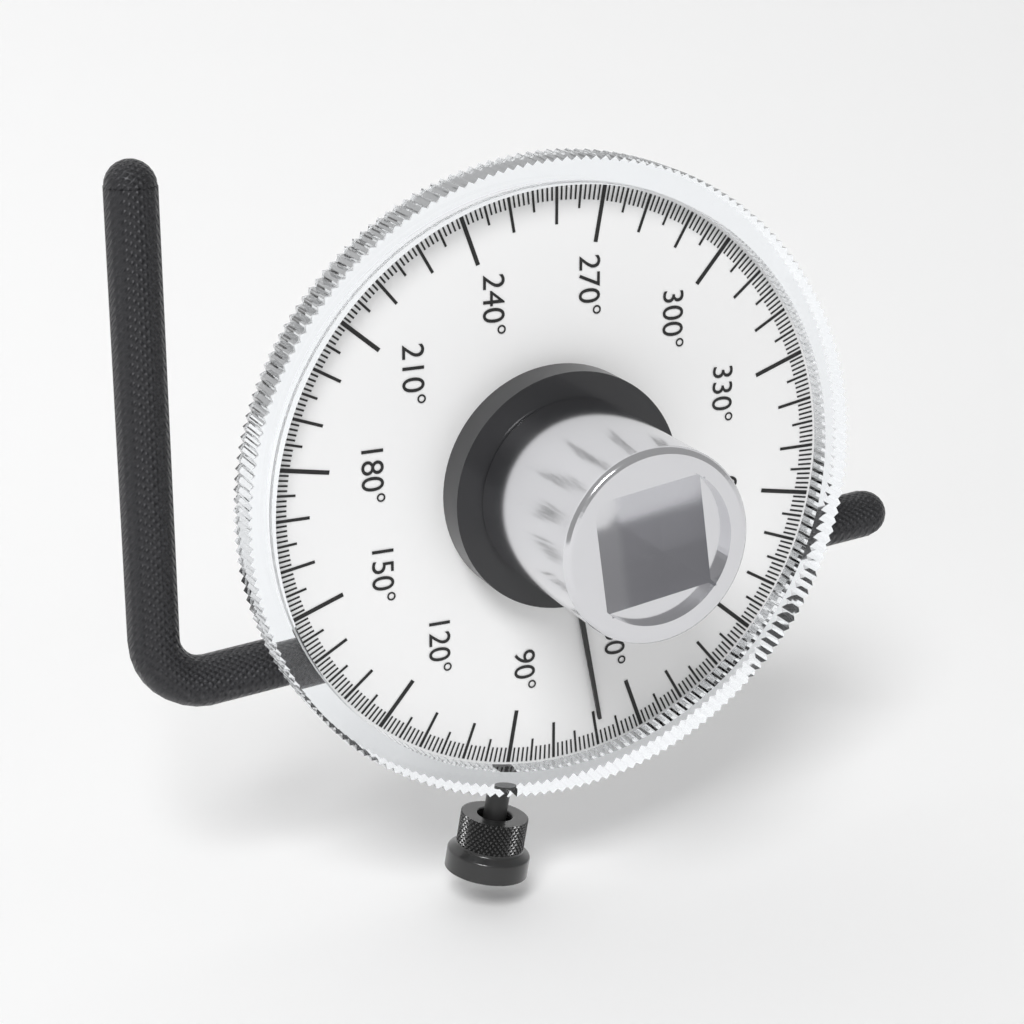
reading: 69 °
